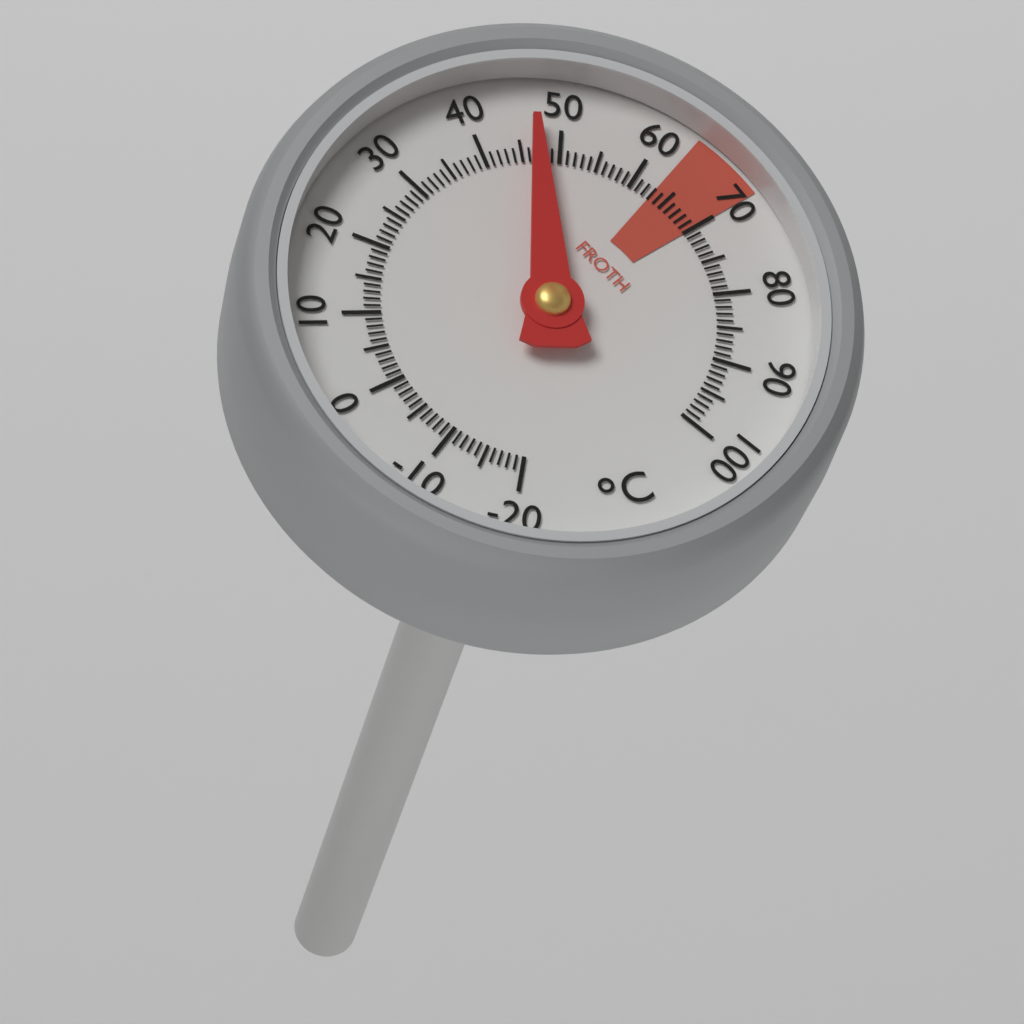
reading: 47 °C
